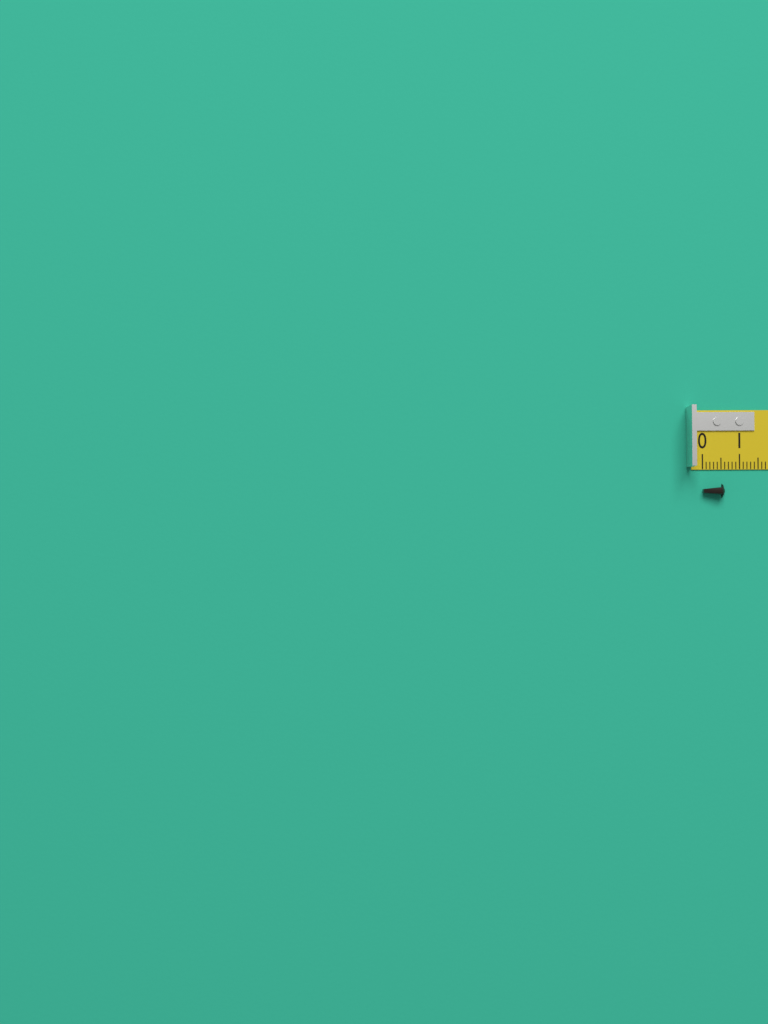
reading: 0.6 cm
